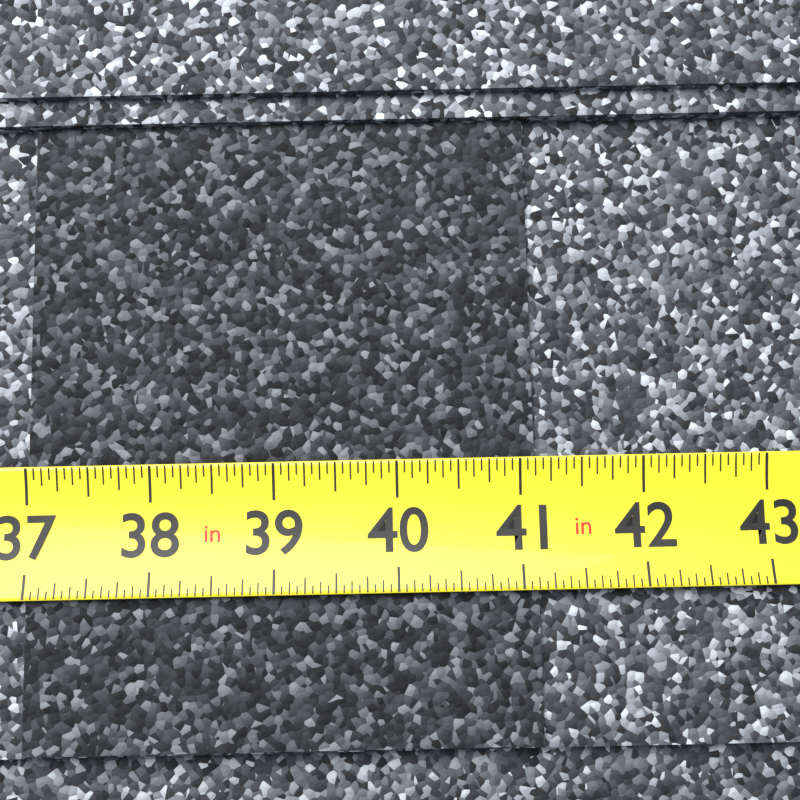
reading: 41.1250 in
